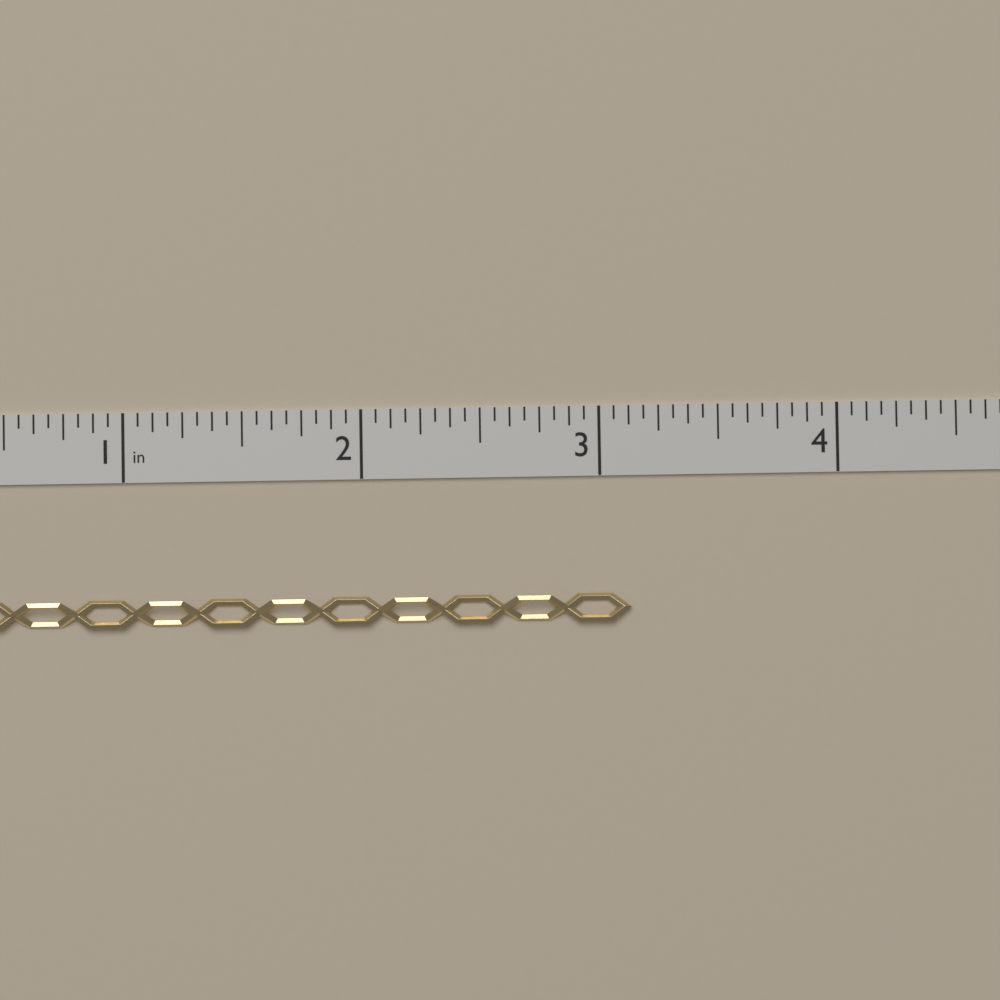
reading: 3.1250 in
